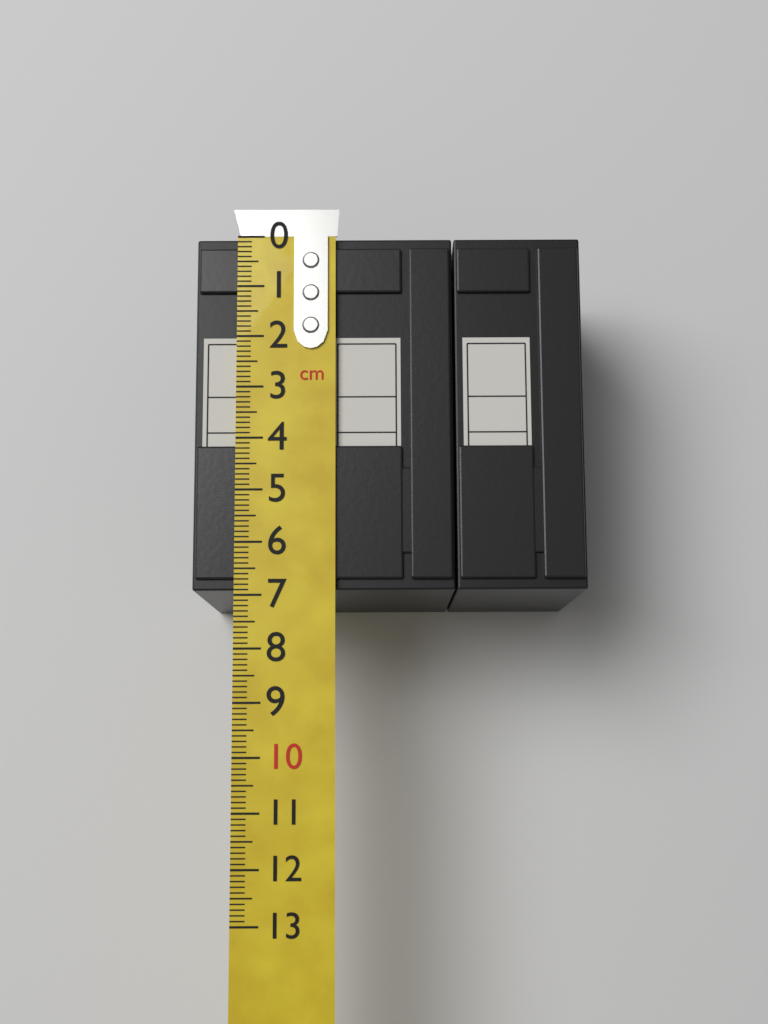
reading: 6.9 cm
